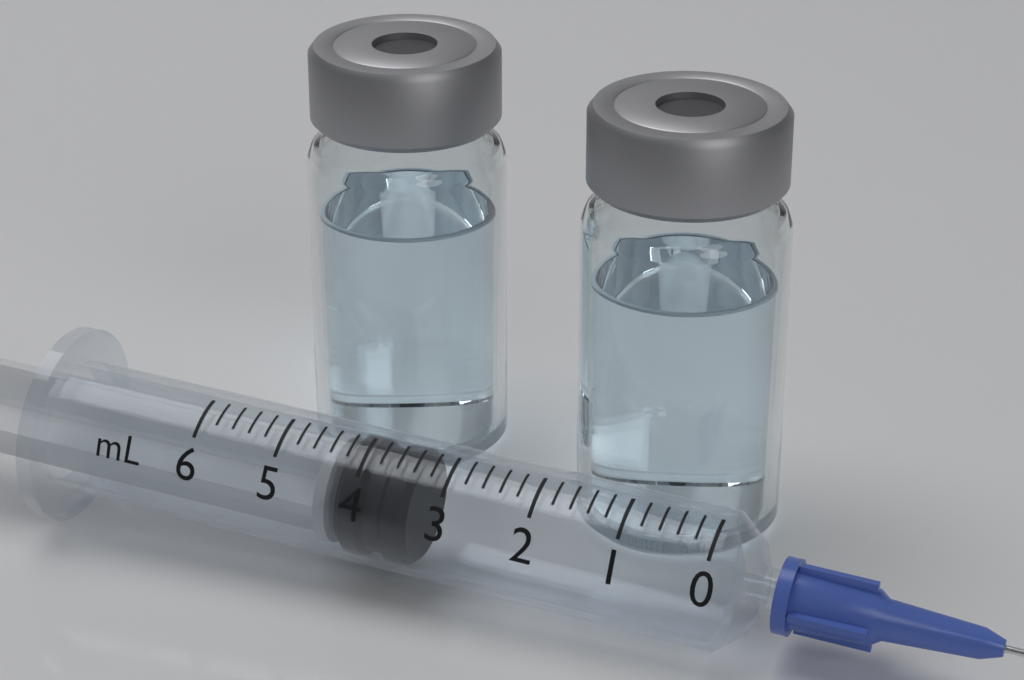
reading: 3.4 ml
